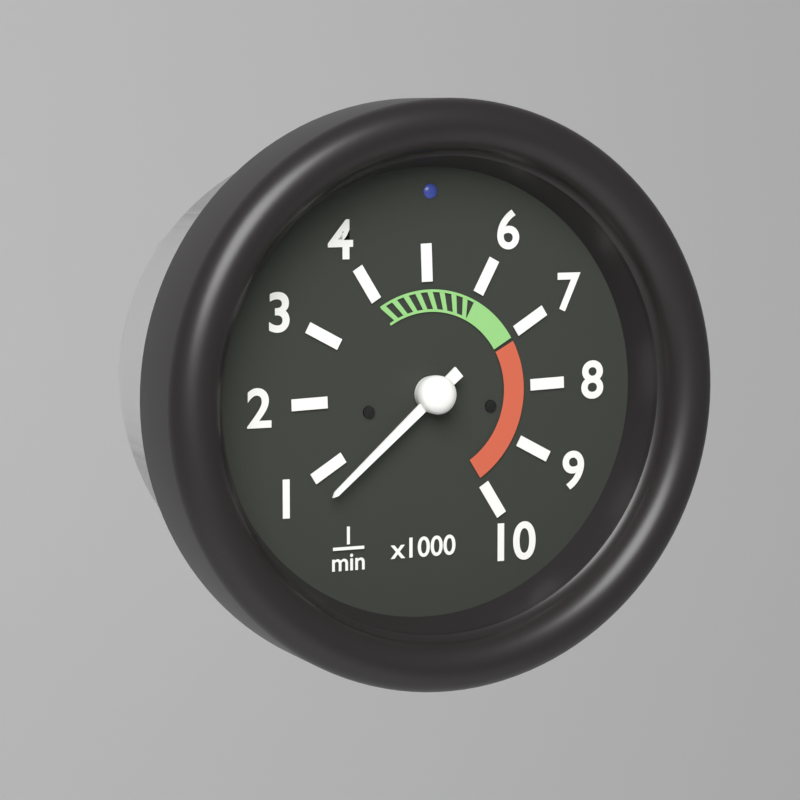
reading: 700 1/min
